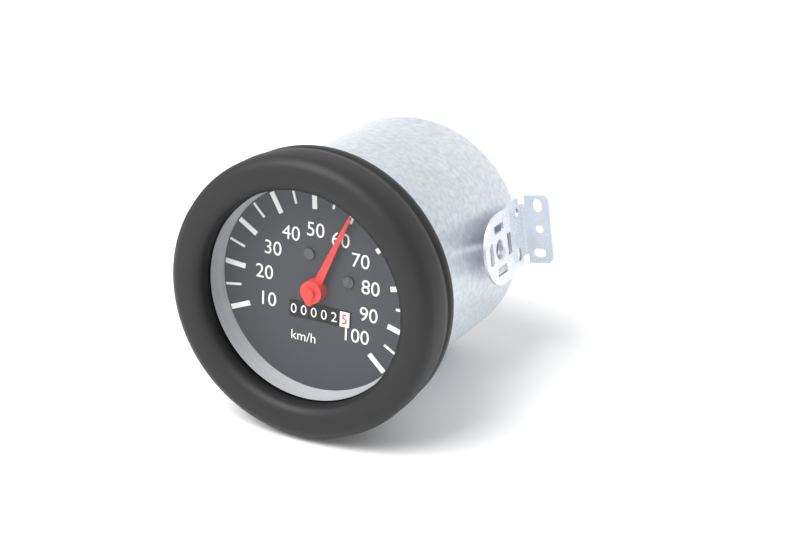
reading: 60 km/h
